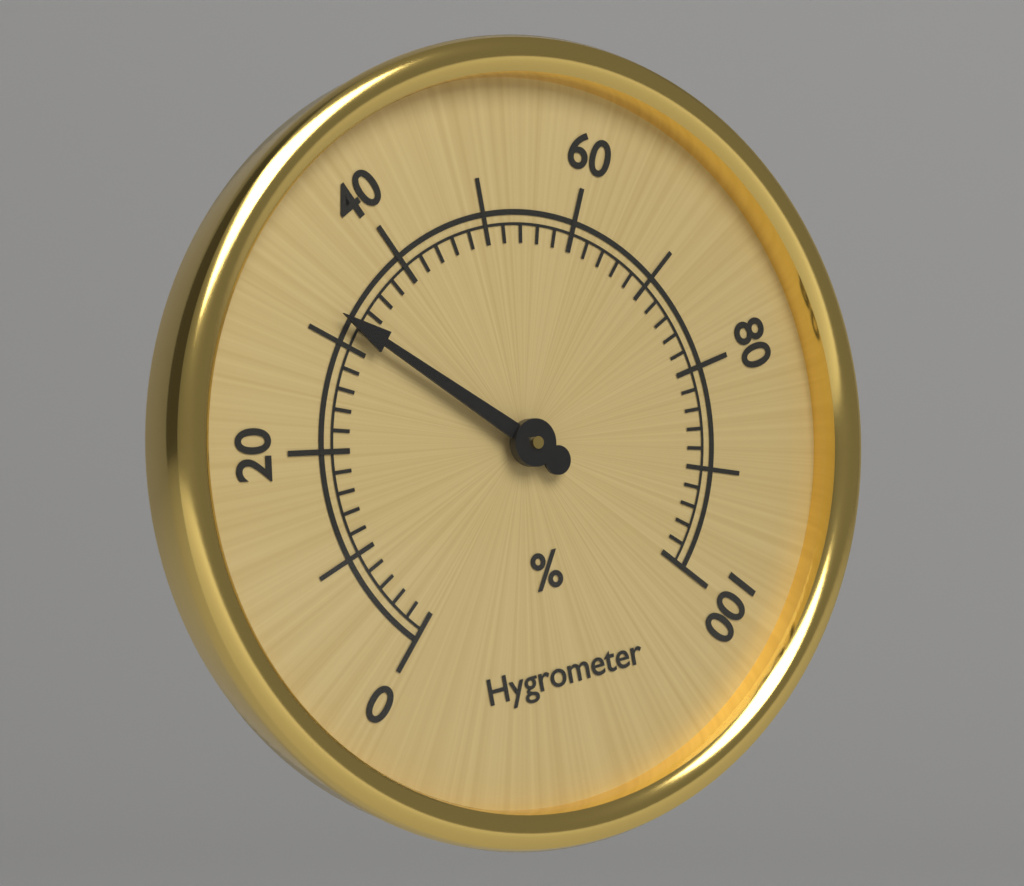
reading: 32 %
